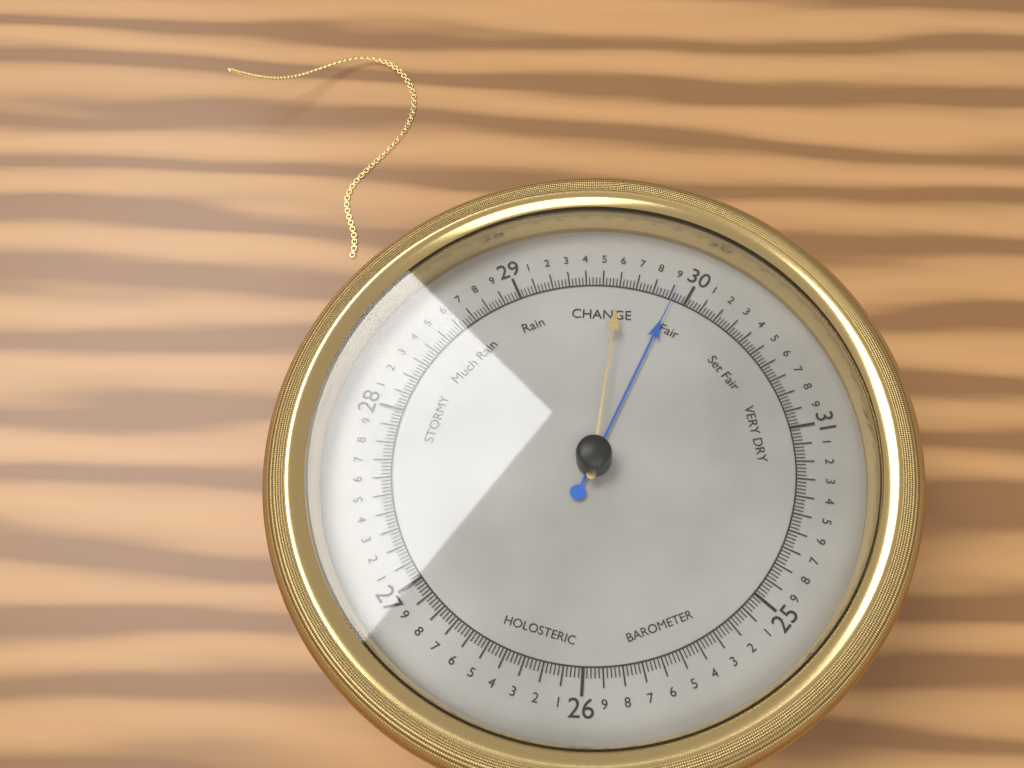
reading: 29.92 (no unit)
